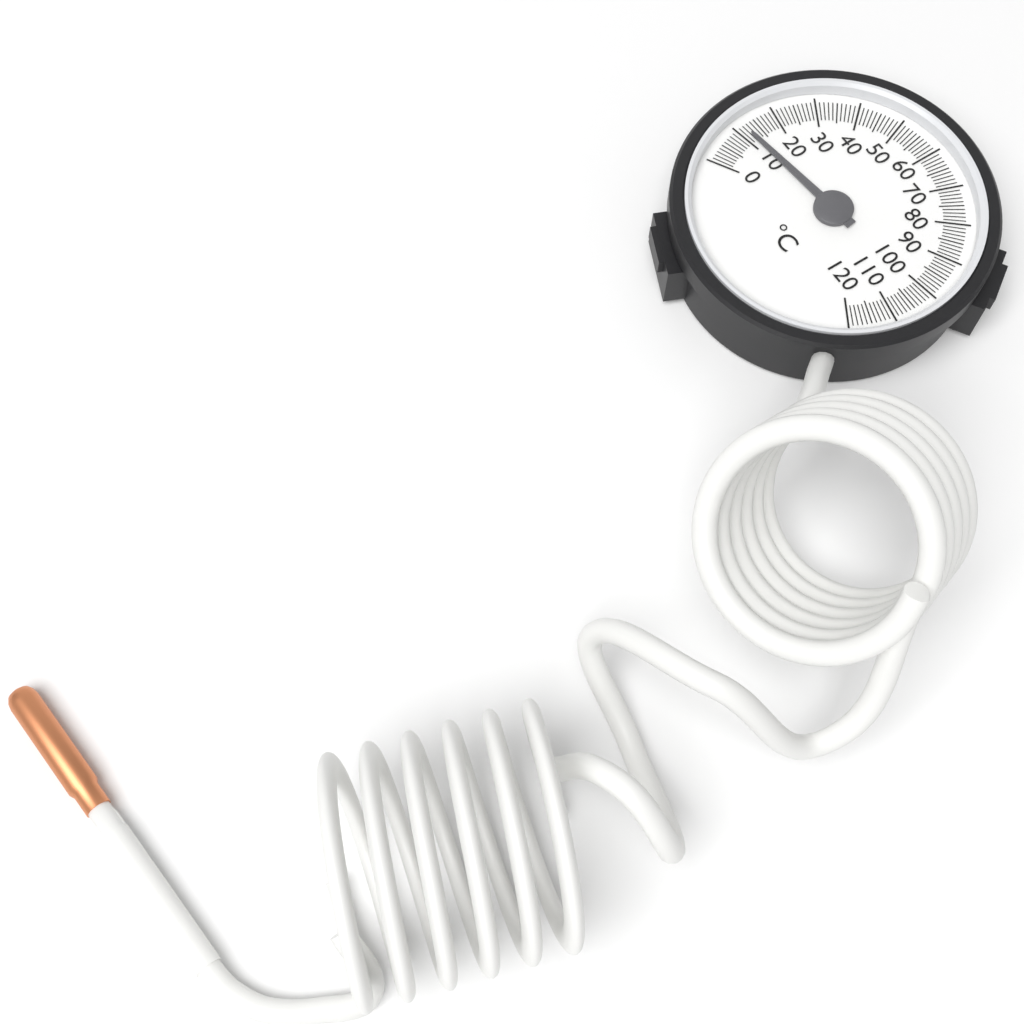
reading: 12 °C
